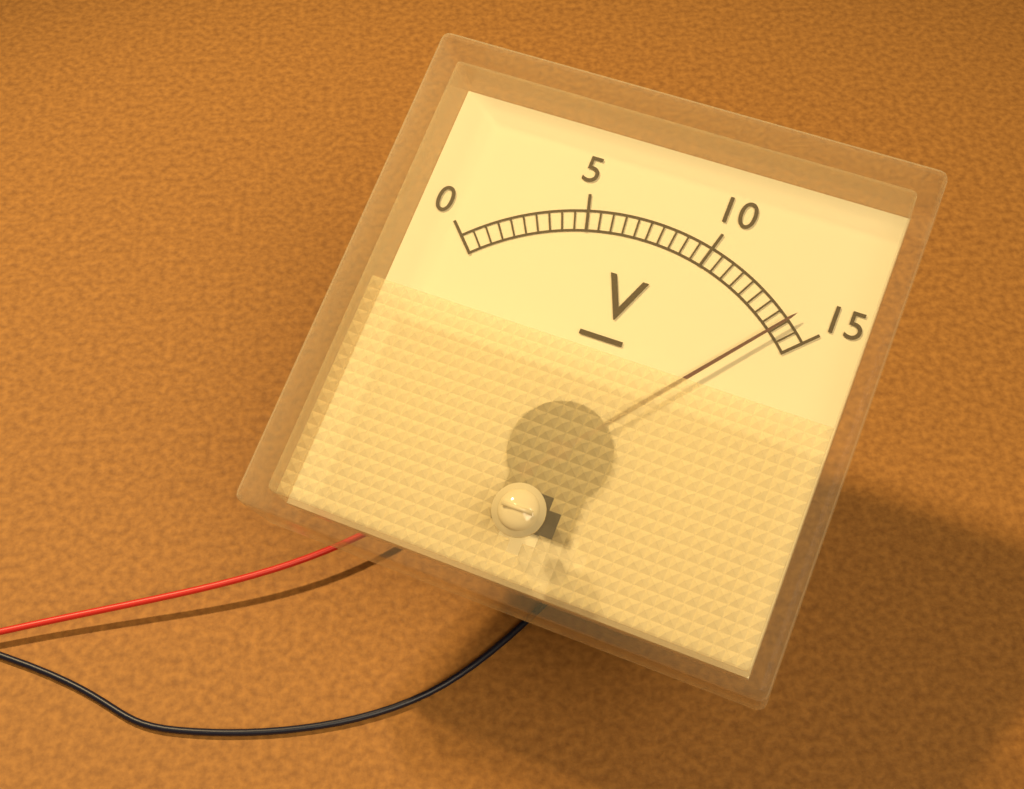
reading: 14.0 V
